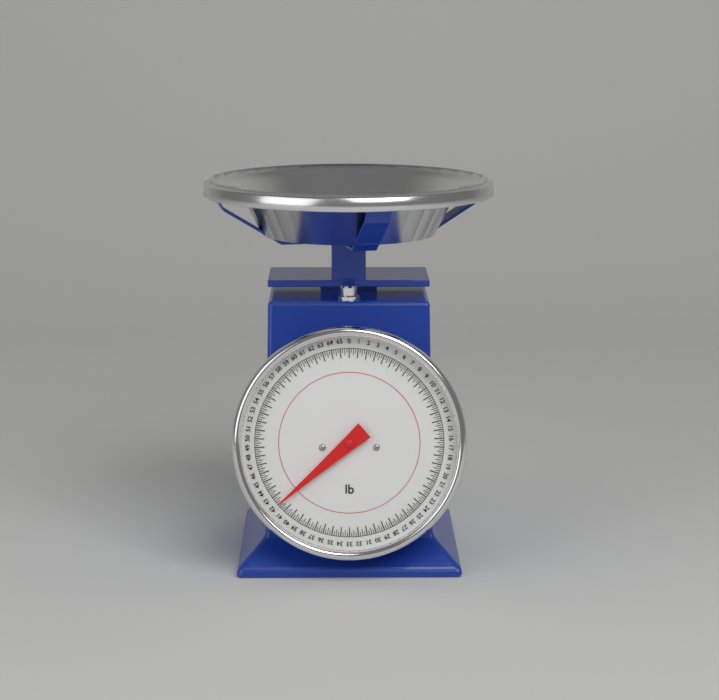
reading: 42.00 lb
